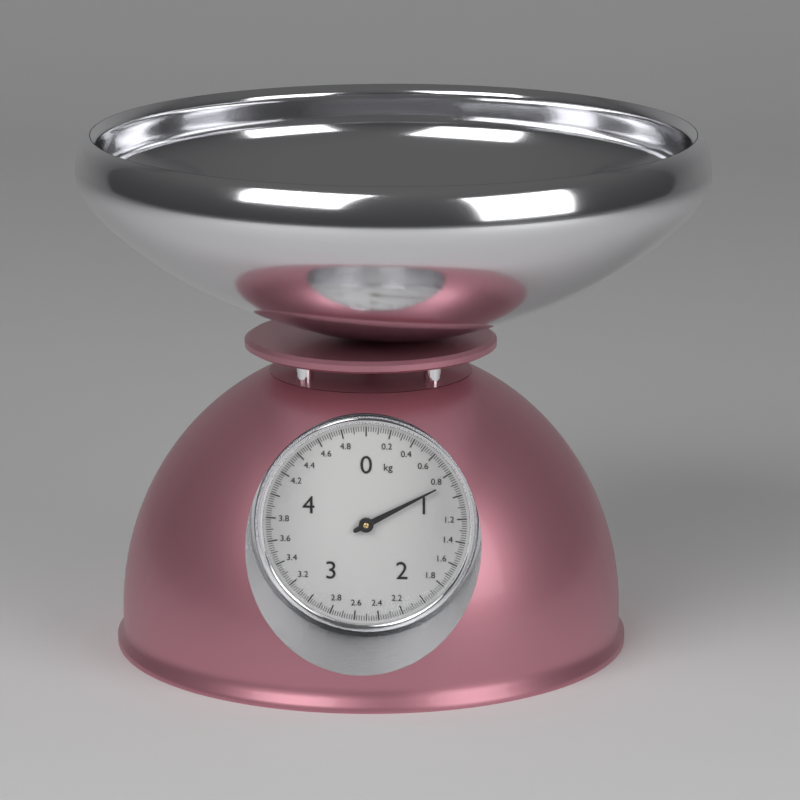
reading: 0.86 kg
